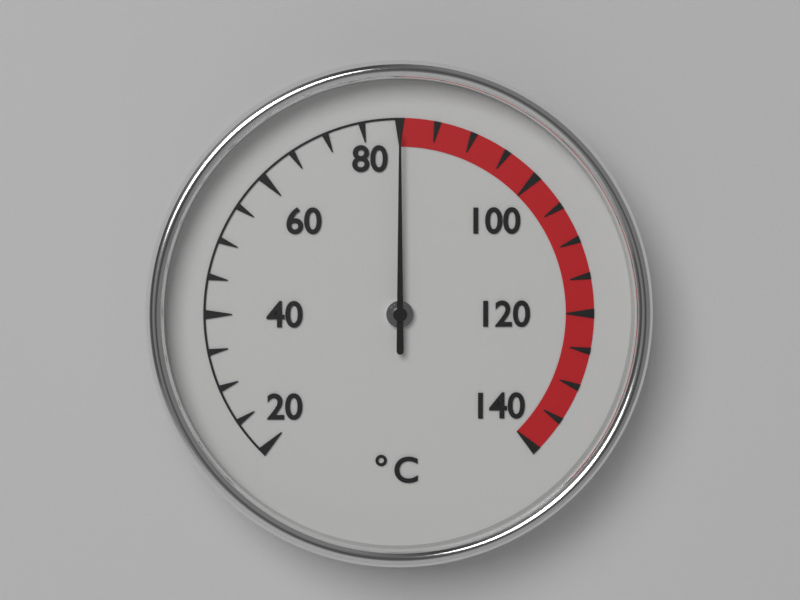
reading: 80 °C
